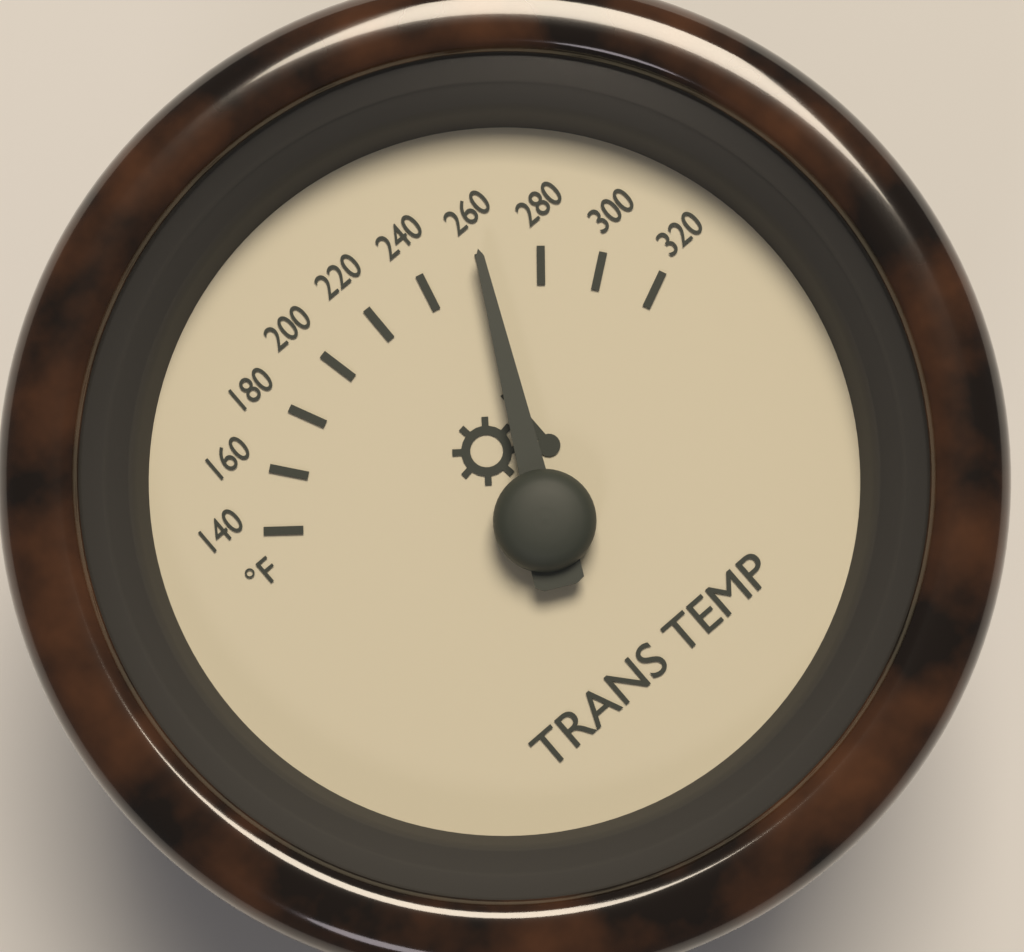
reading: 260 °F
